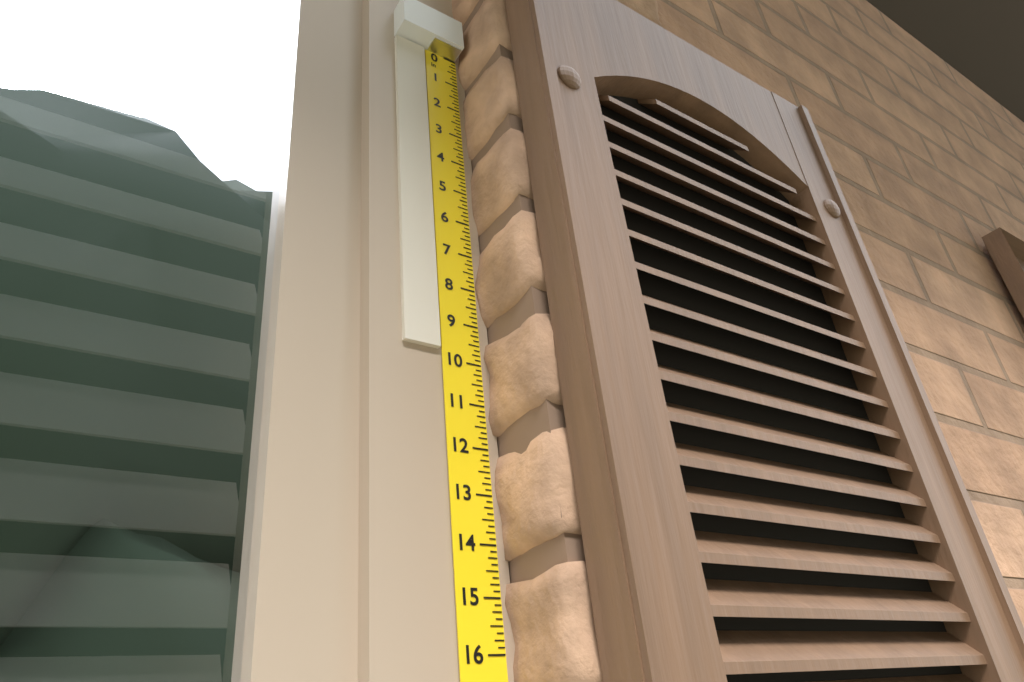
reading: 9.750 in
